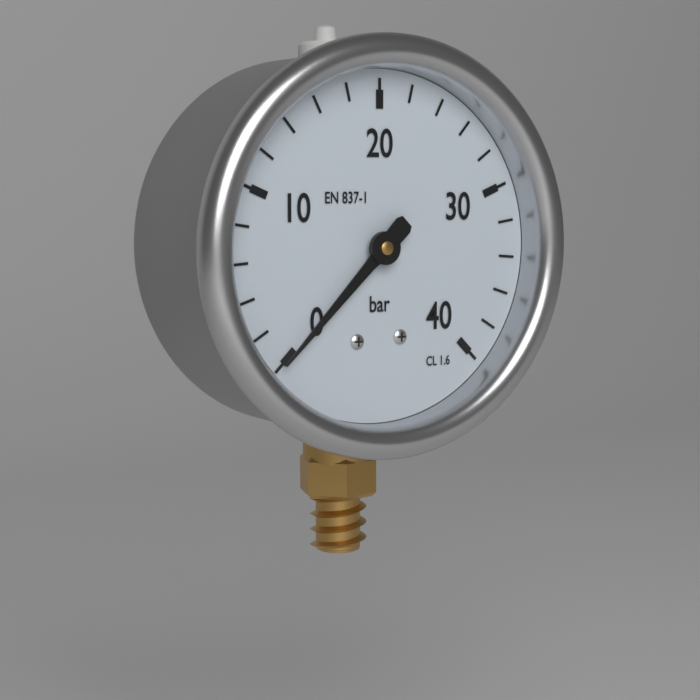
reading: 0 bar
